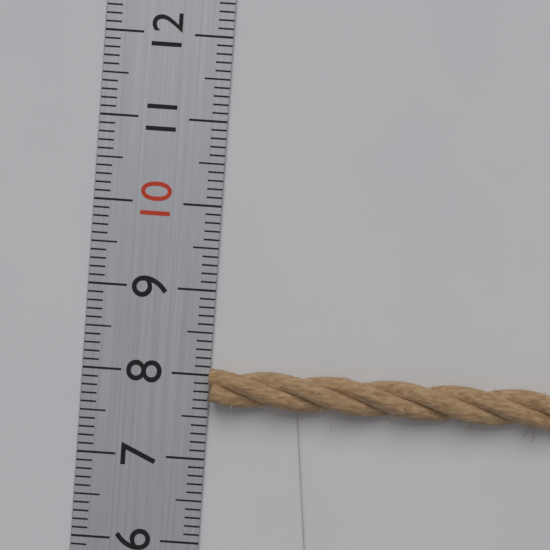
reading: 8.1 (no unit)
